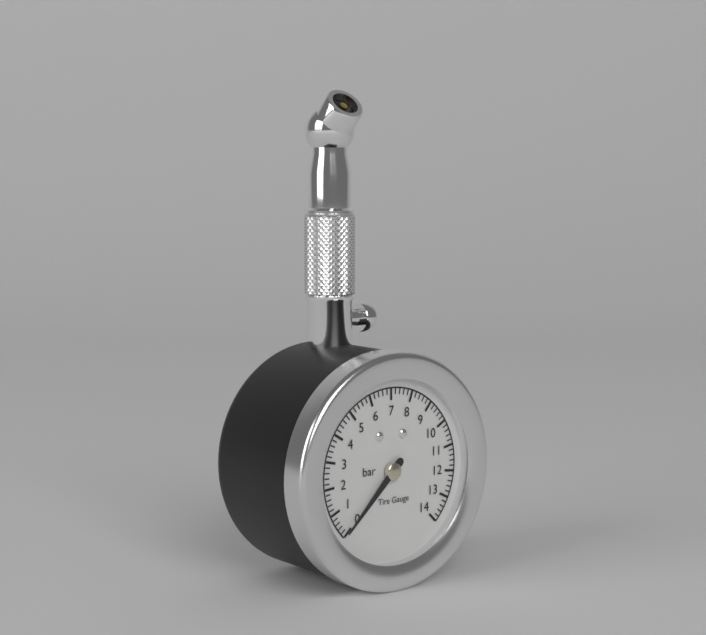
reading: 0.0 bar
